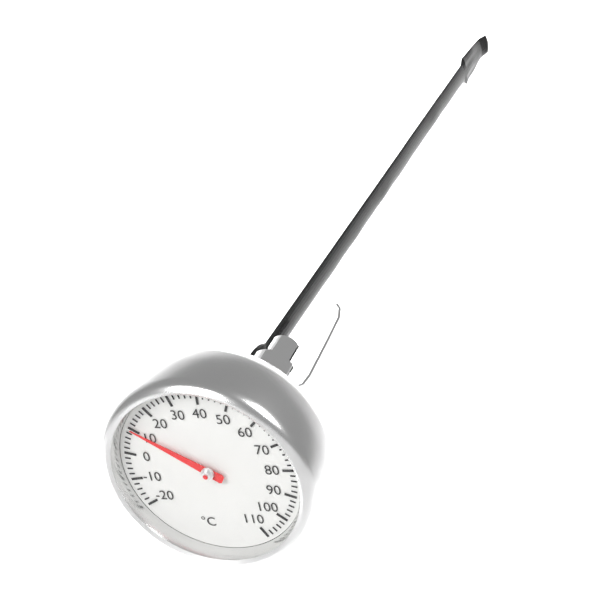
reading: 10 °C
